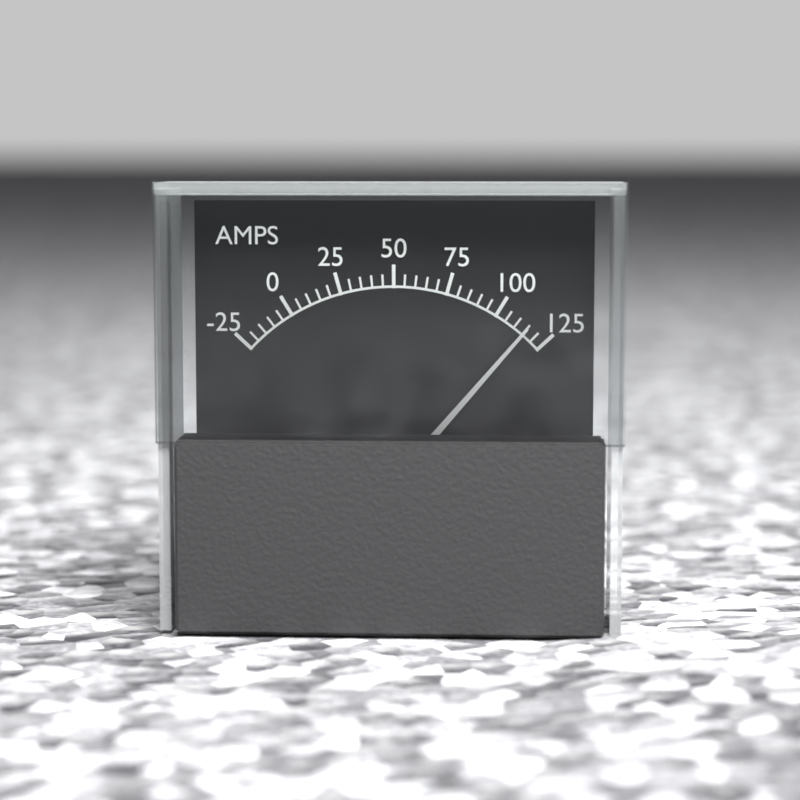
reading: 115 A
